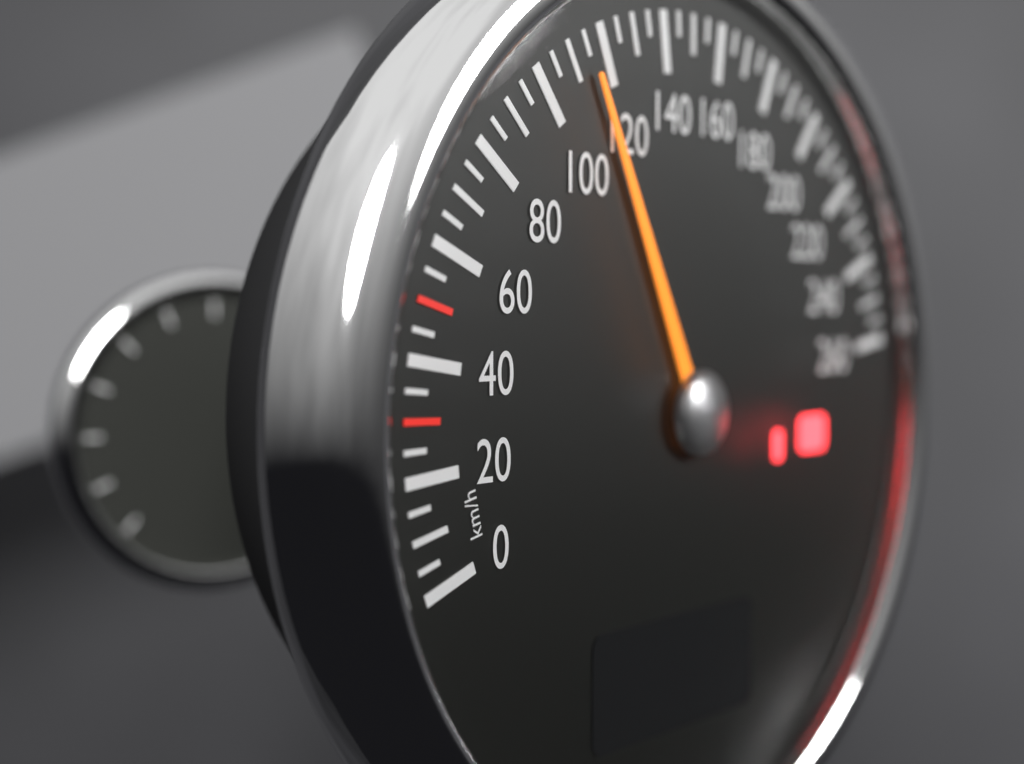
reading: 115 km/h
